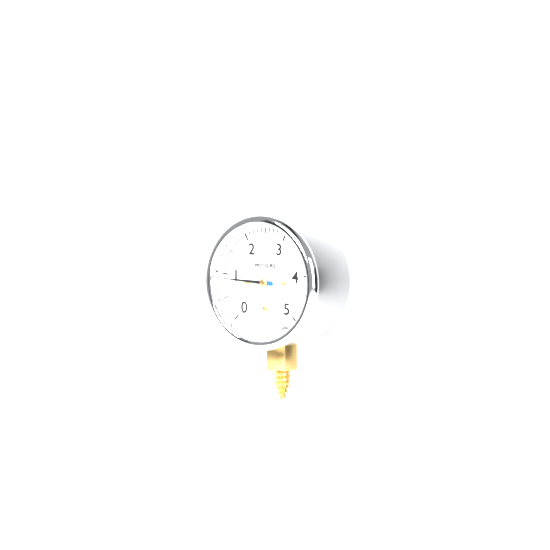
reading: 0.9 psi
